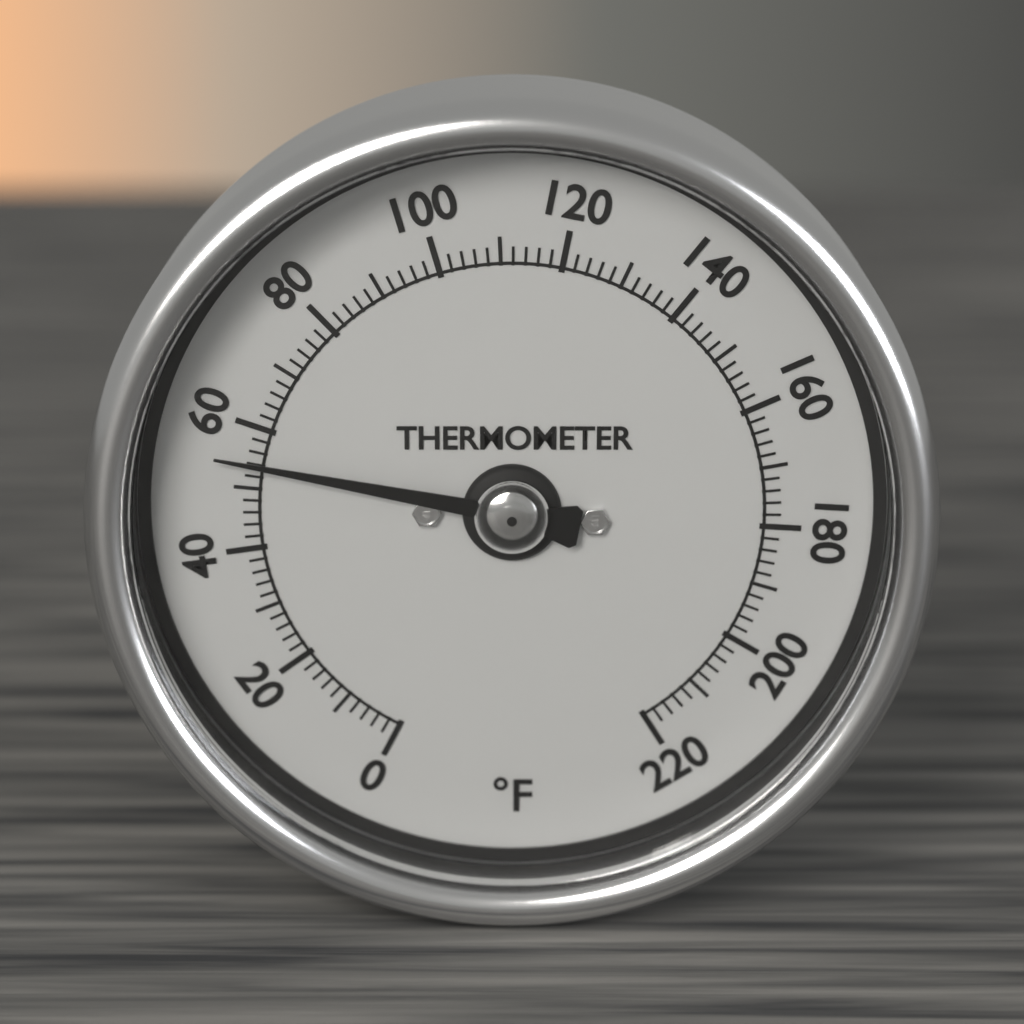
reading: 54 °F
